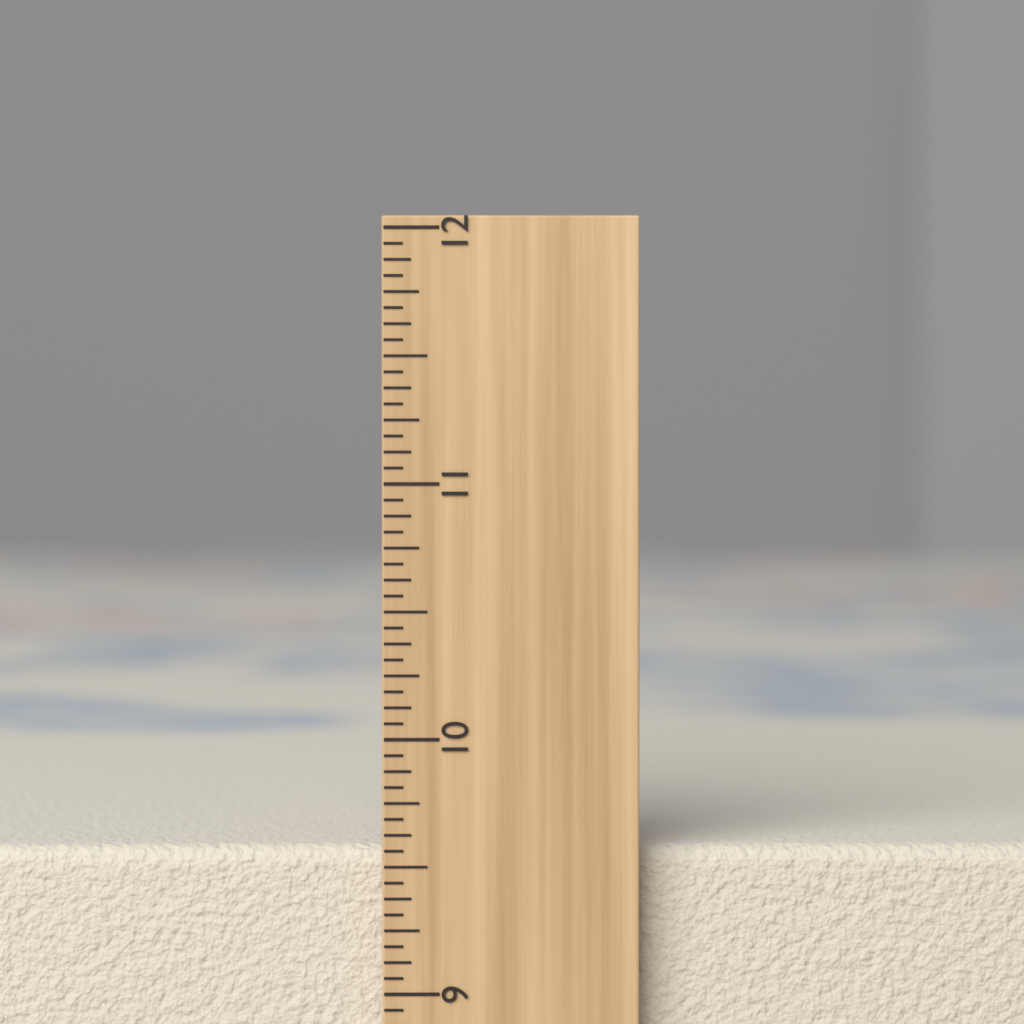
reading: 9.5625 inch
